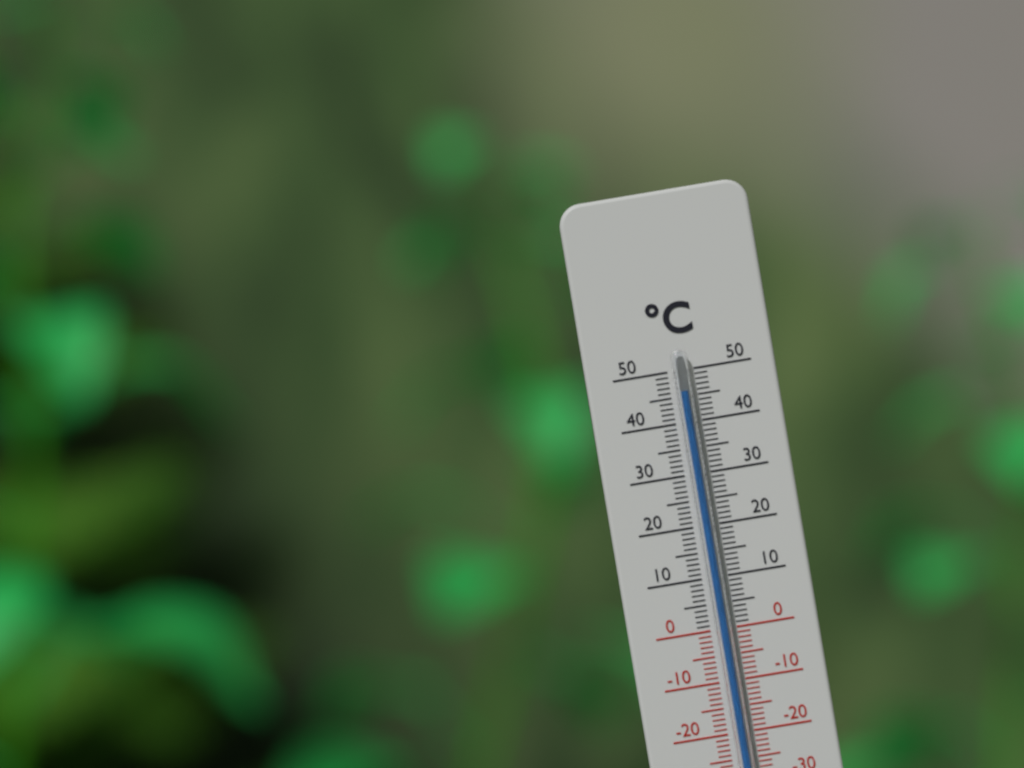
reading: 46 °C
